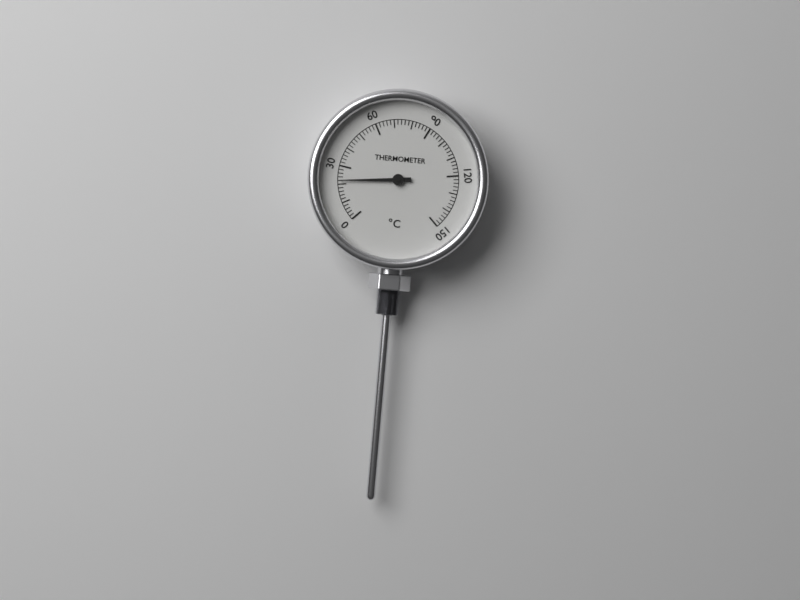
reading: 22 °C
